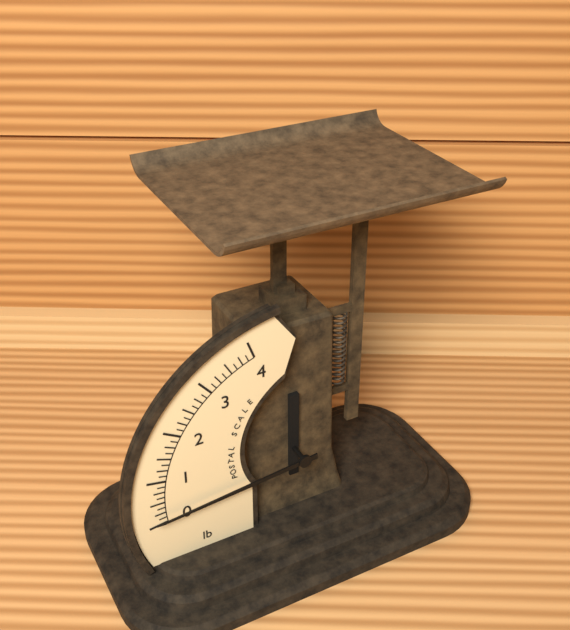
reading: 0.125 lb
